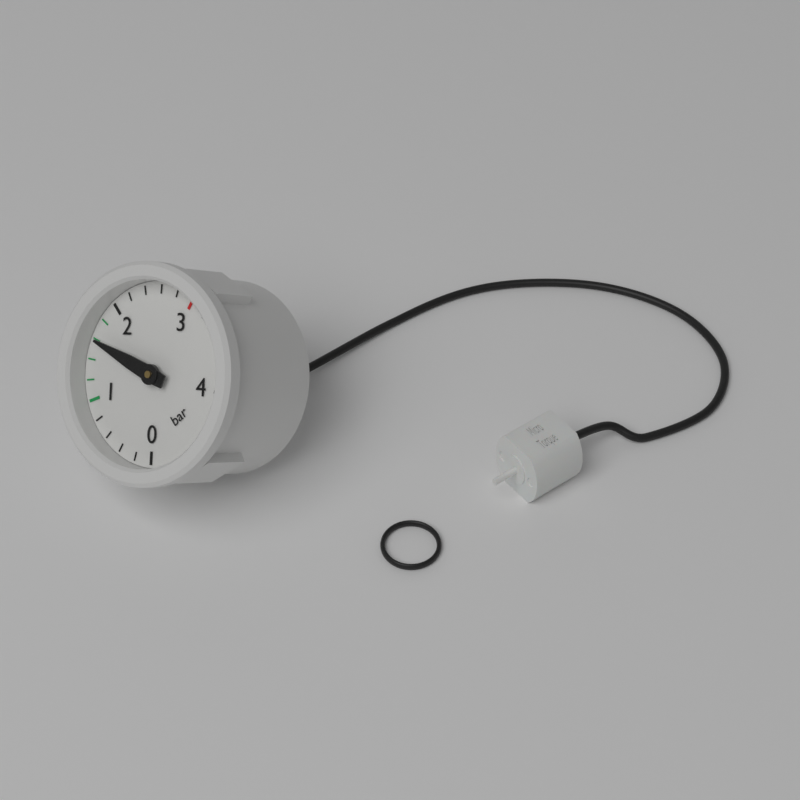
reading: 1.6 bar
